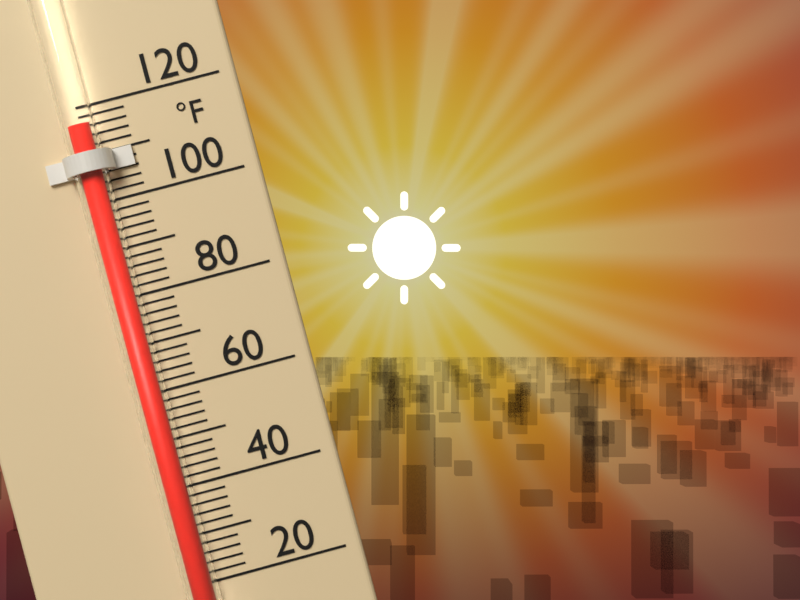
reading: 116 °F
